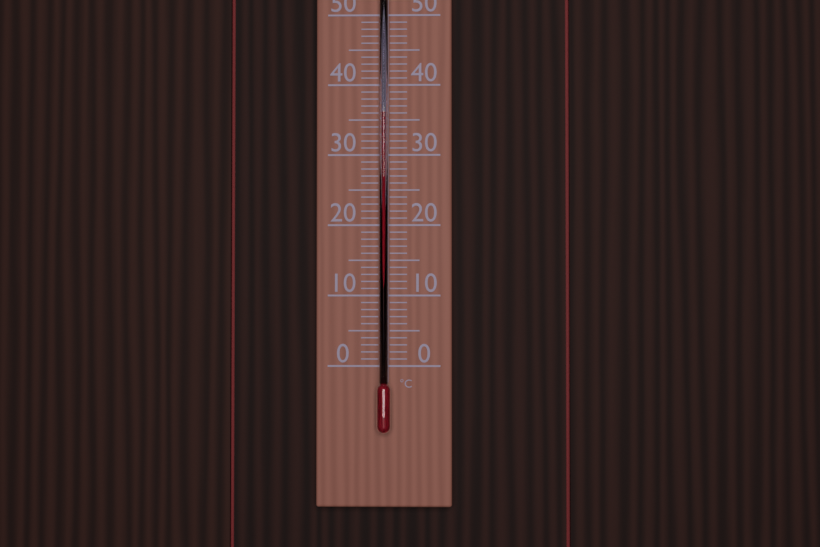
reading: 36 °C
